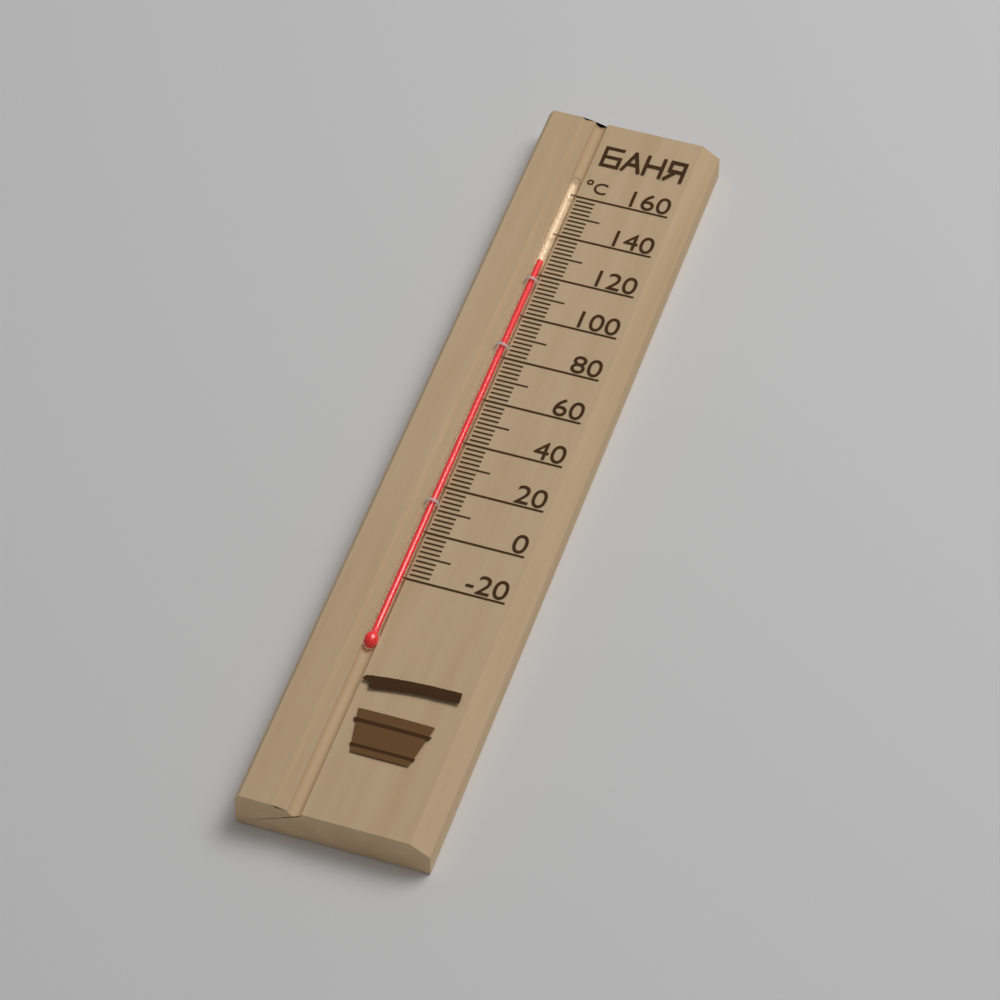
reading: 126 °C
